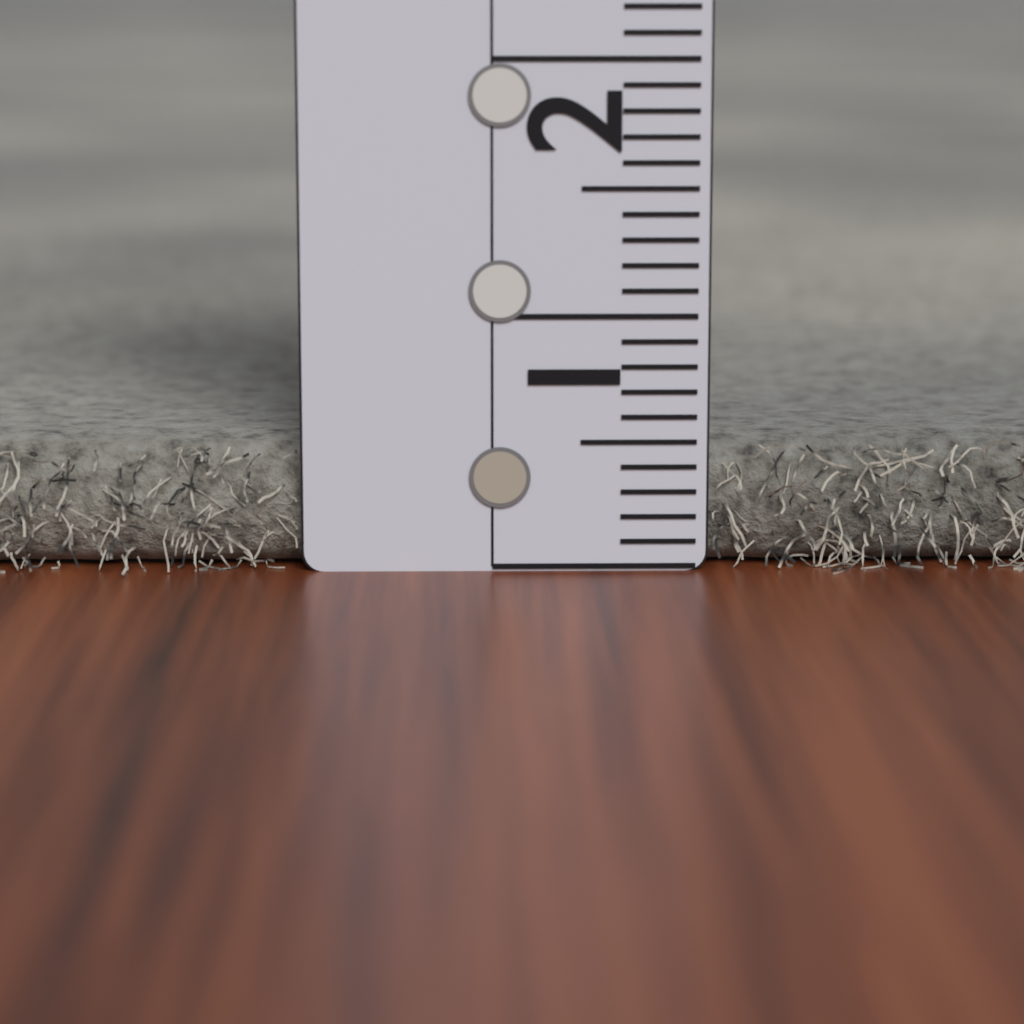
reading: 0.5 (no unit)
